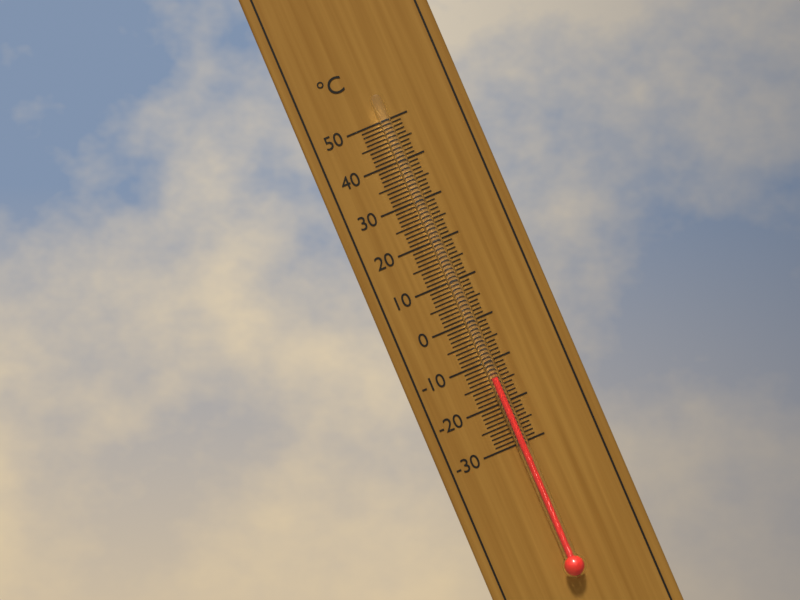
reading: -14 °C
